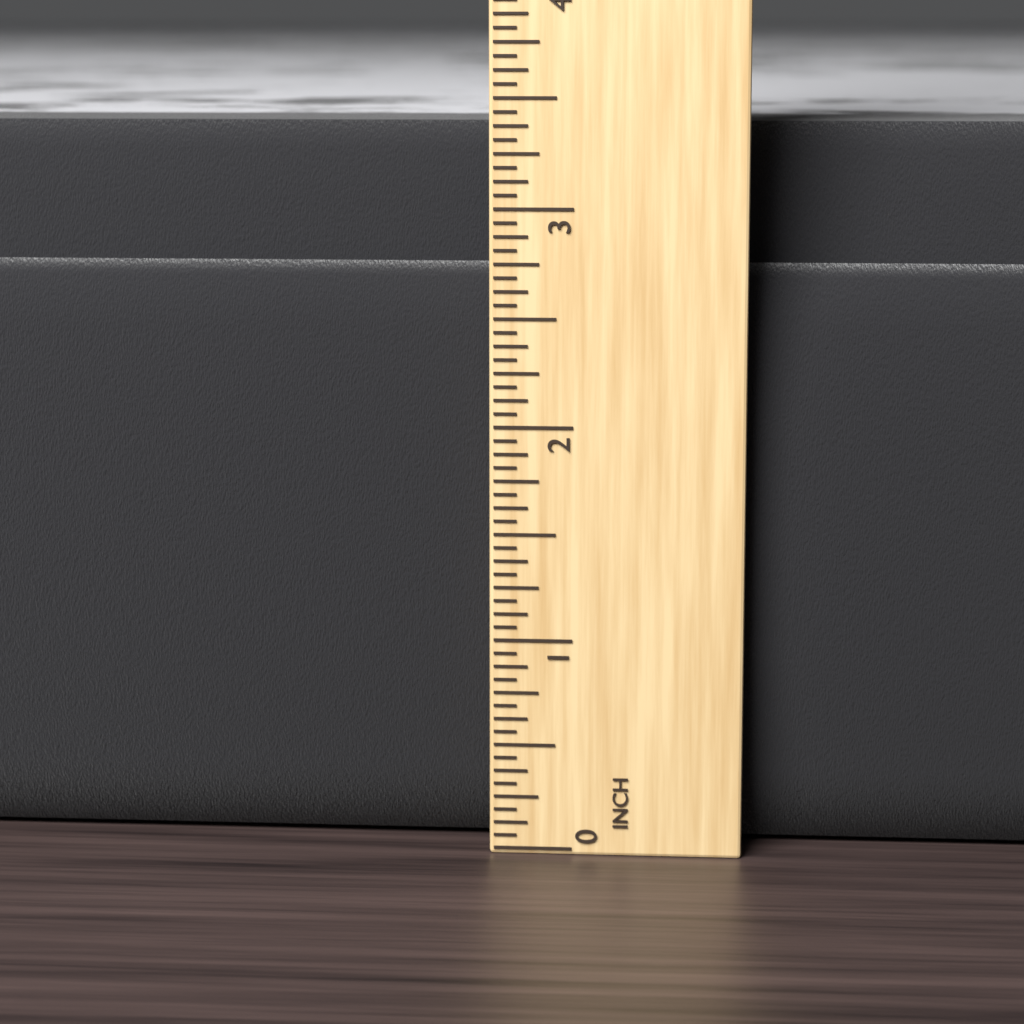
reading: 3.3750 in
